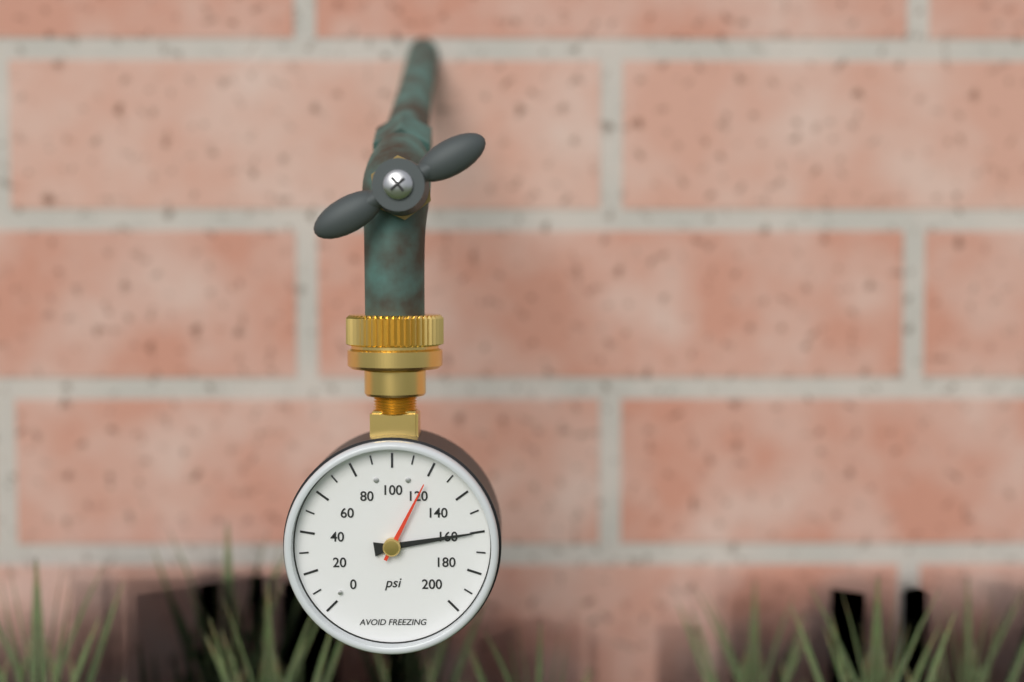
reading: 160 psi
